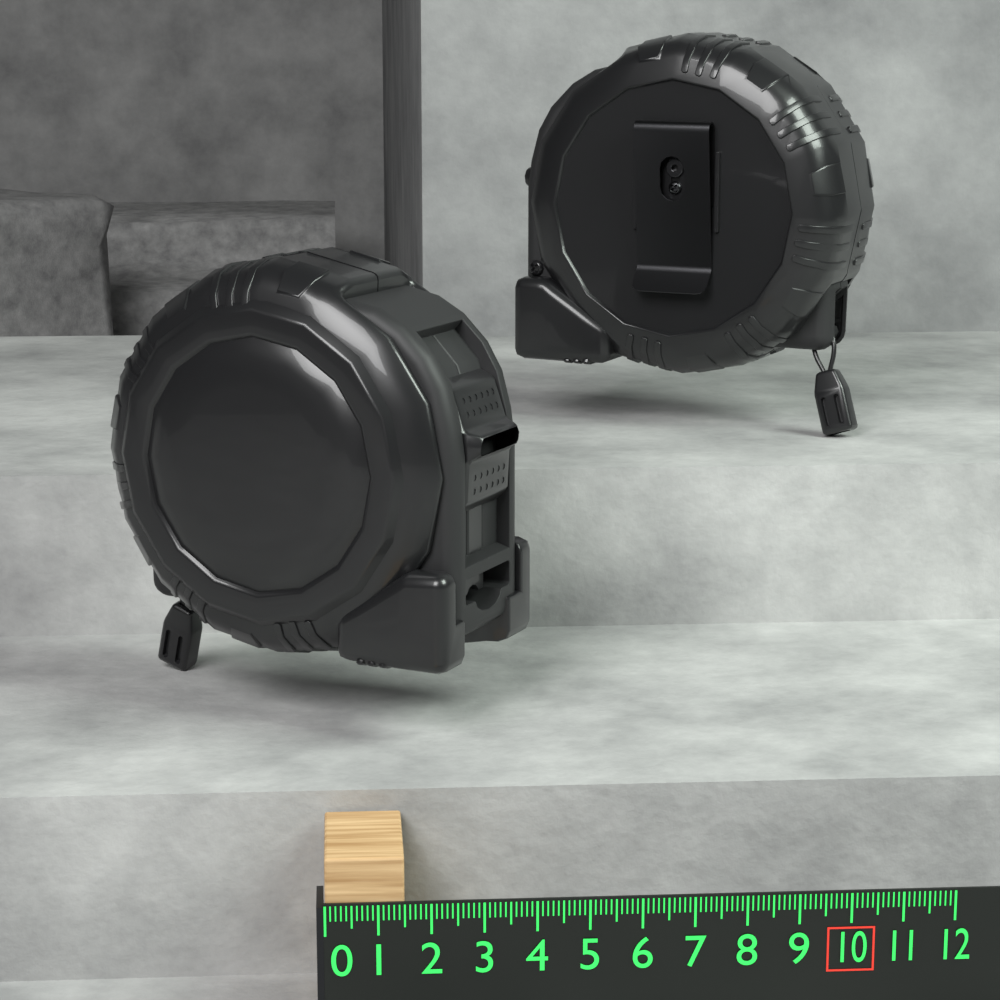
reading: 1.5 (no unit)
